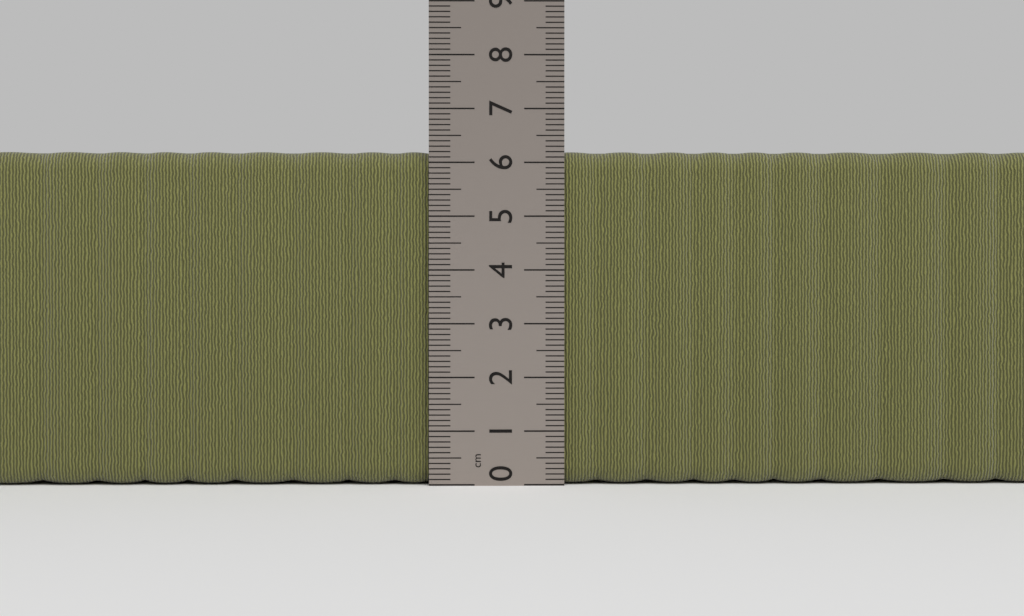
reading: 6.2 cm
